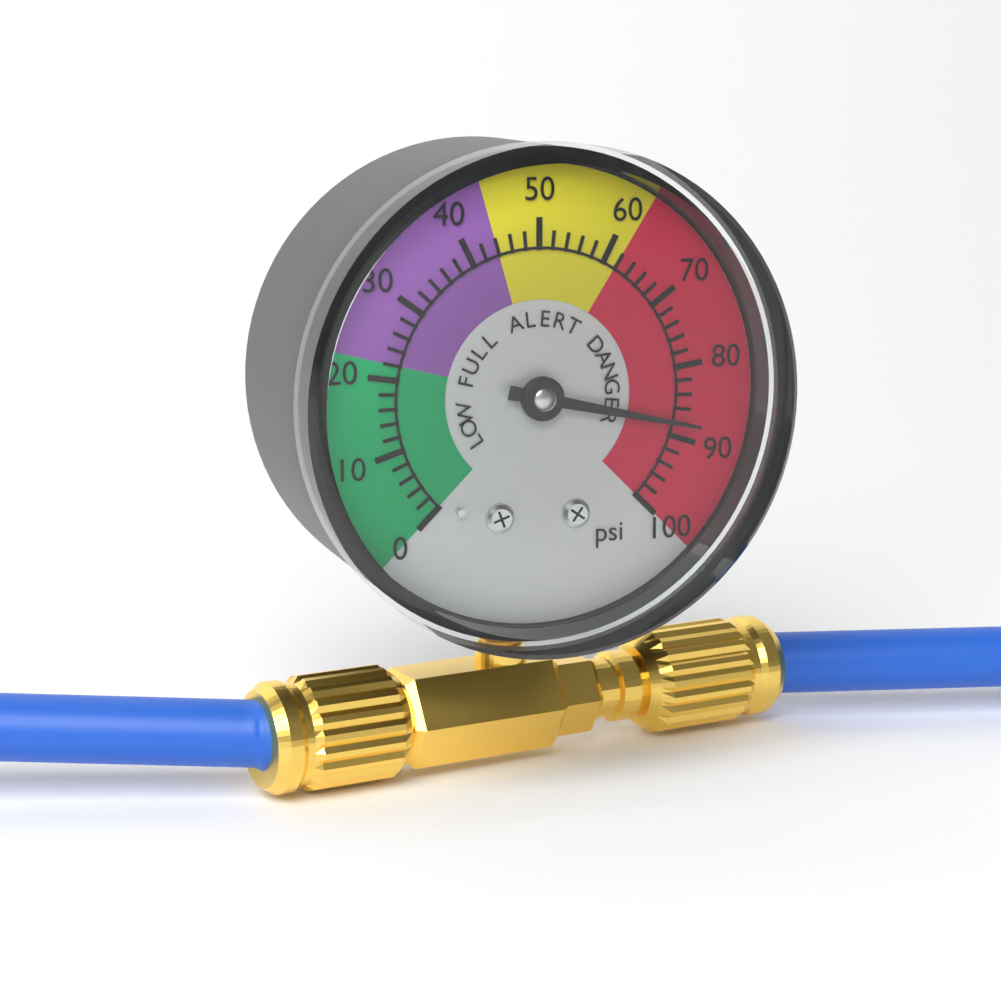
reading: 88 psi
